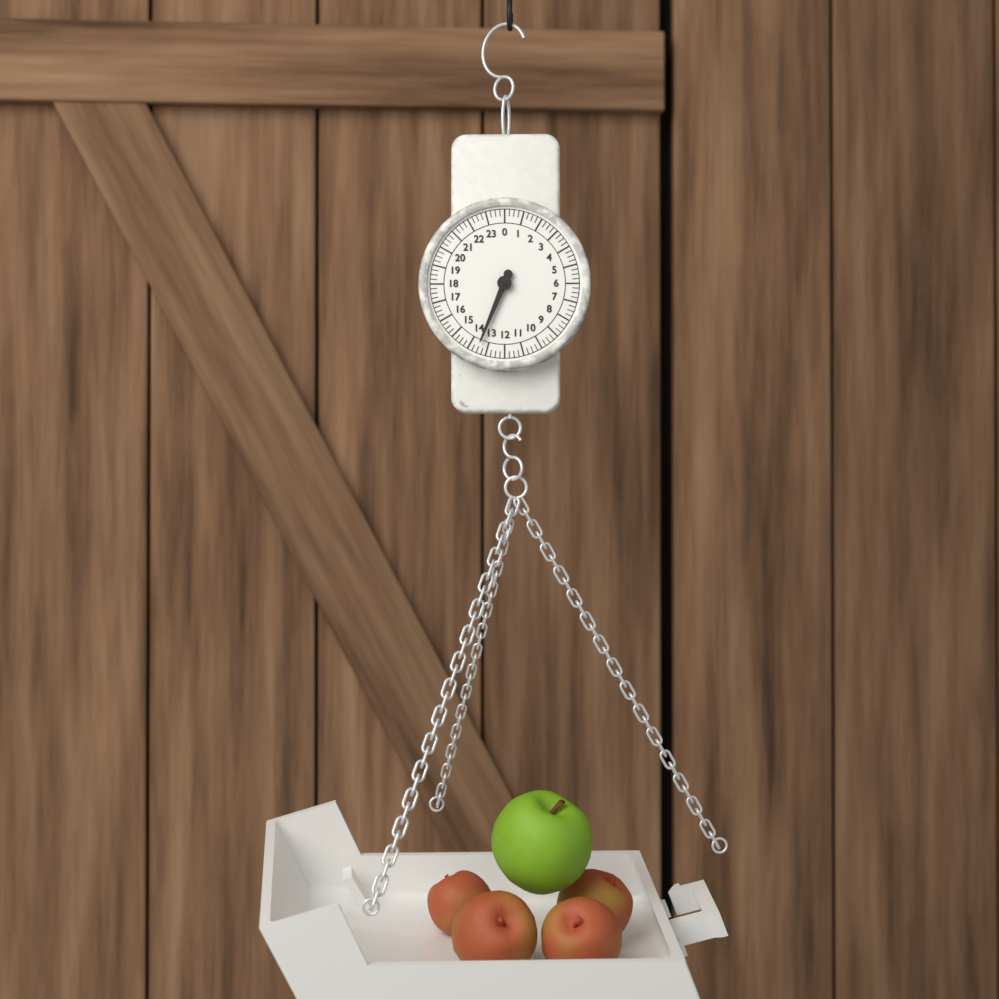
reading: 13.50 (no unit)
